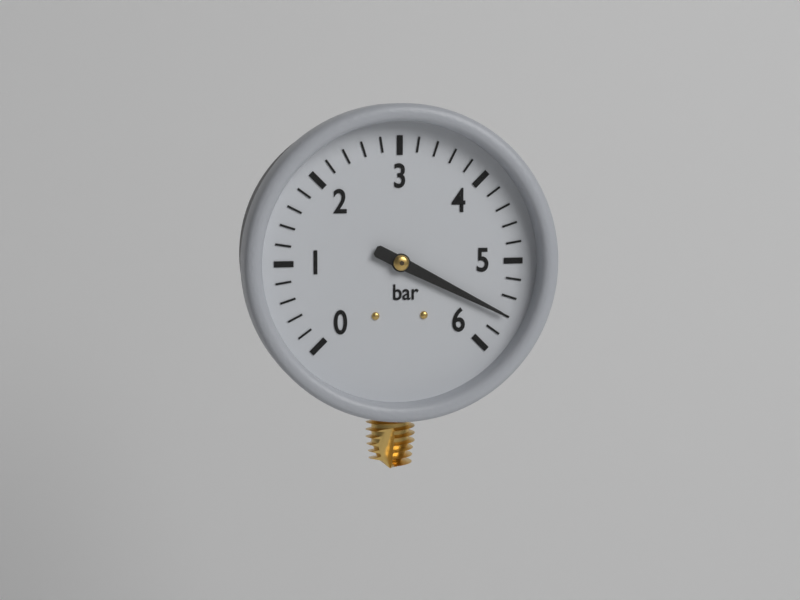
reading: 5.6 bar
